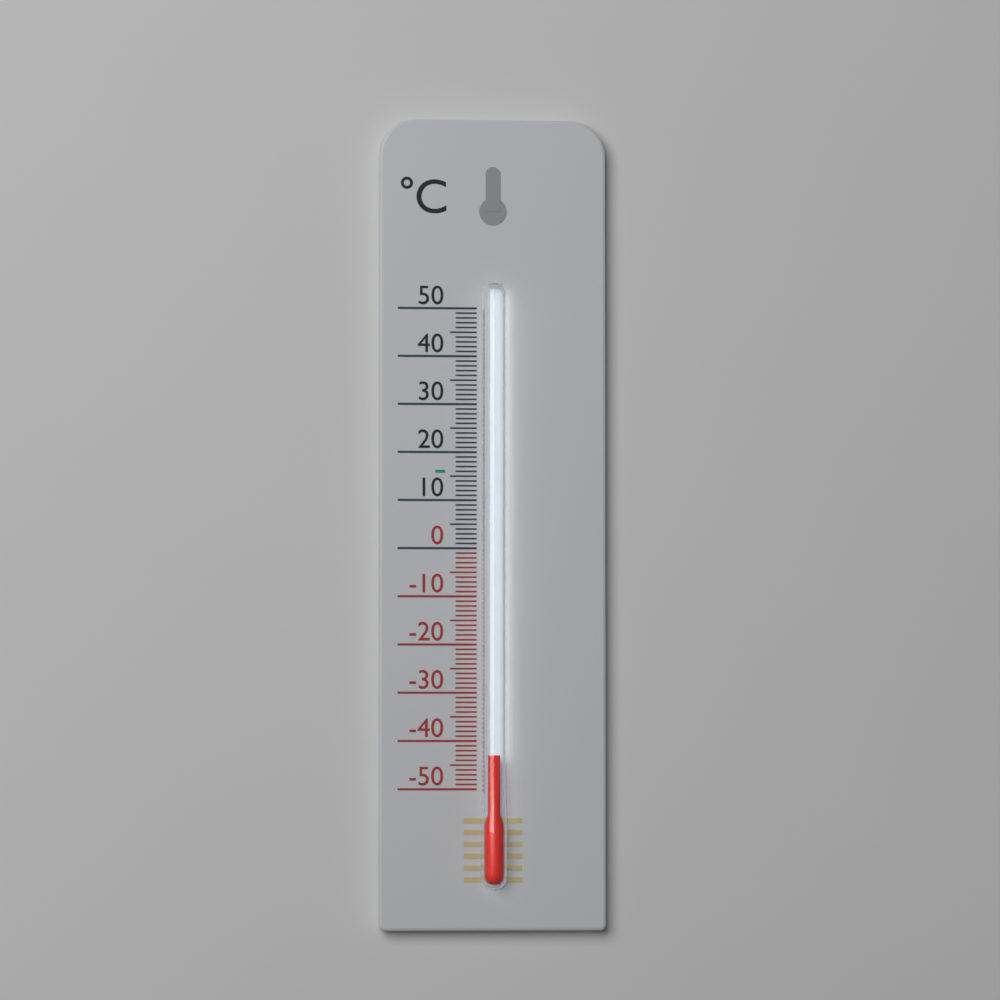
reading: -43 °C
